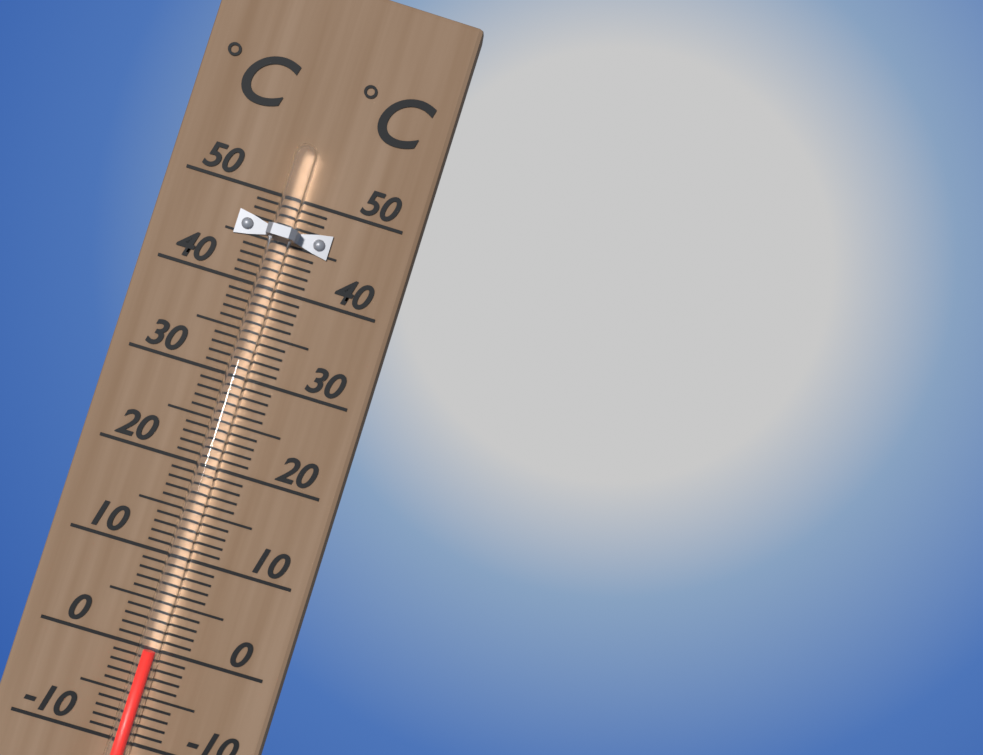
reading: 0 °C
